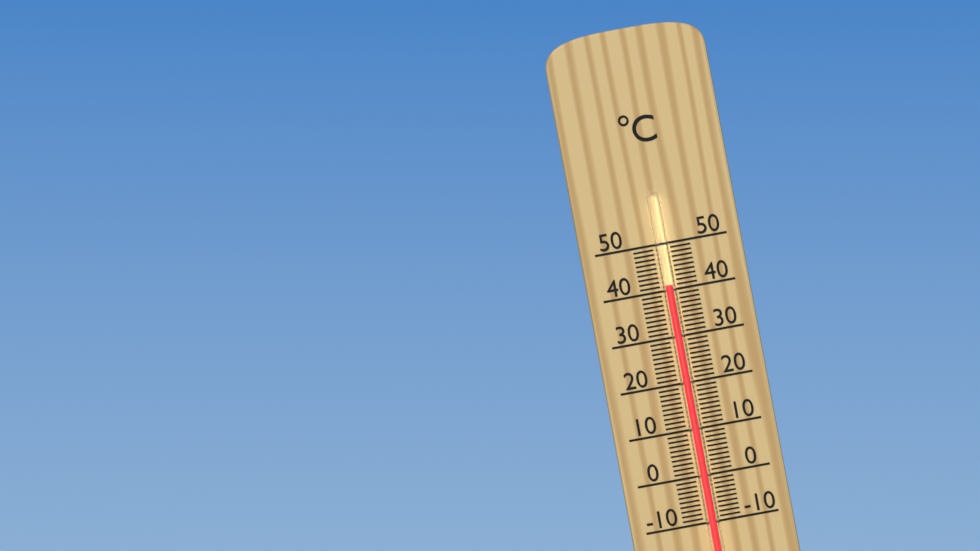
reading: 41 °C
